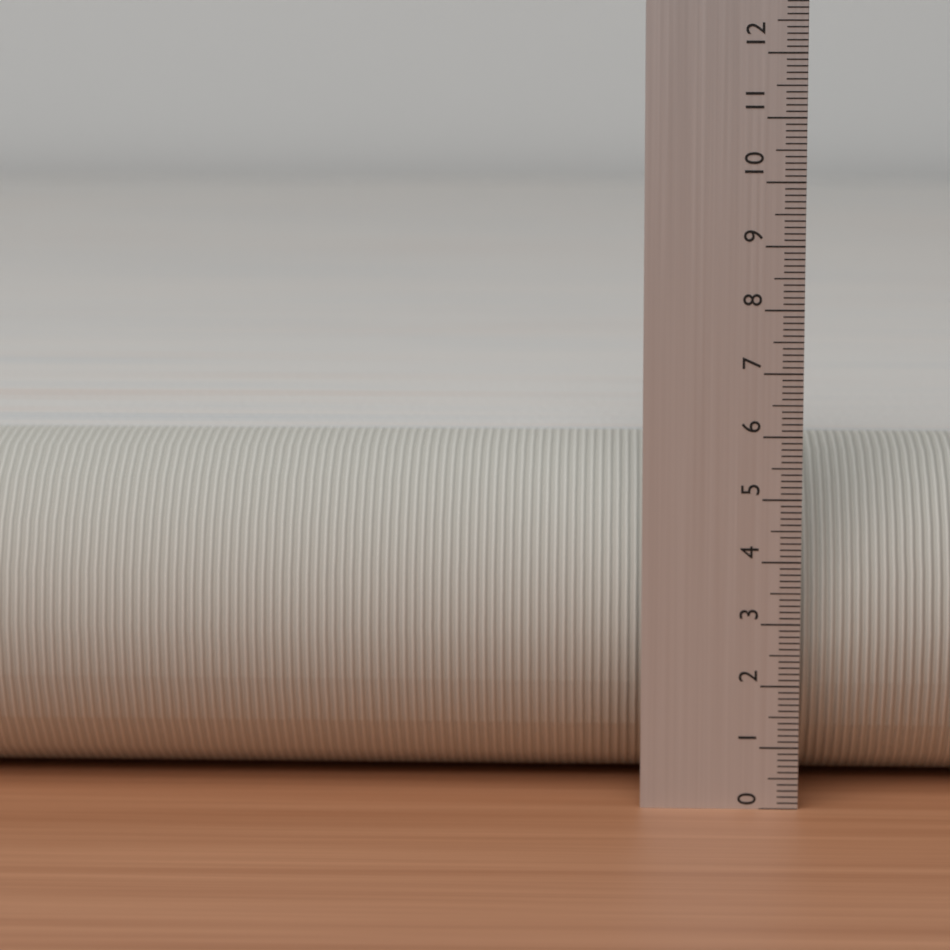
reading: 5.6 (no unit)
